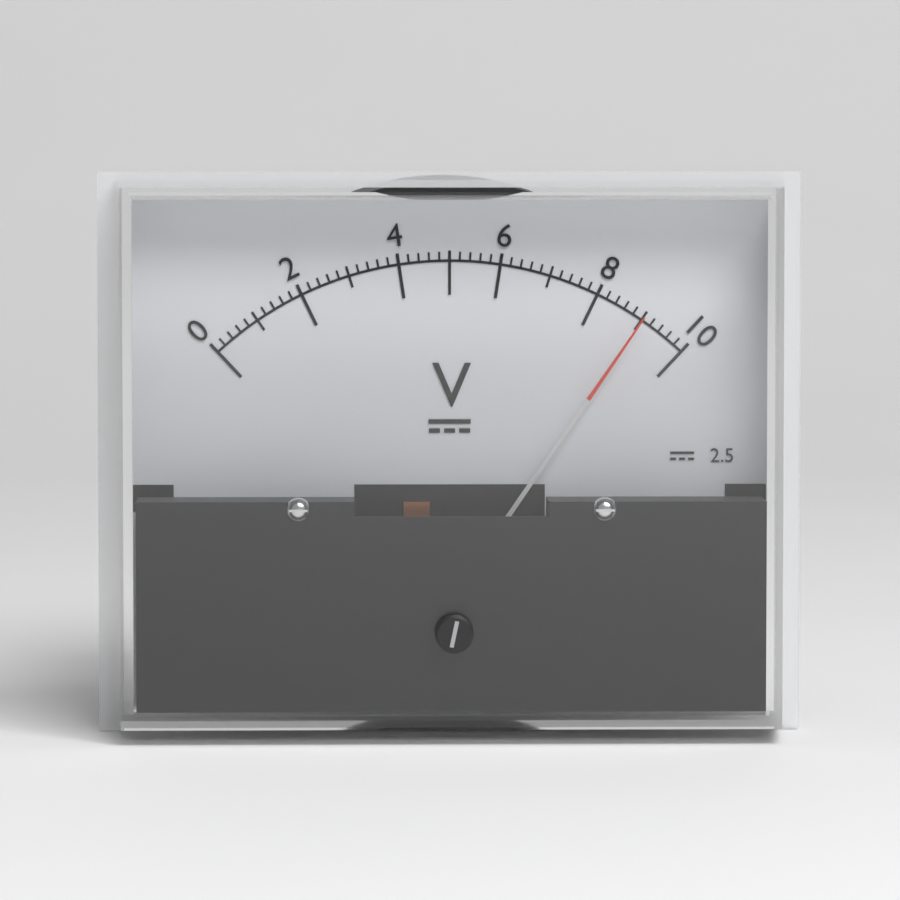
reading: 9.0 V
